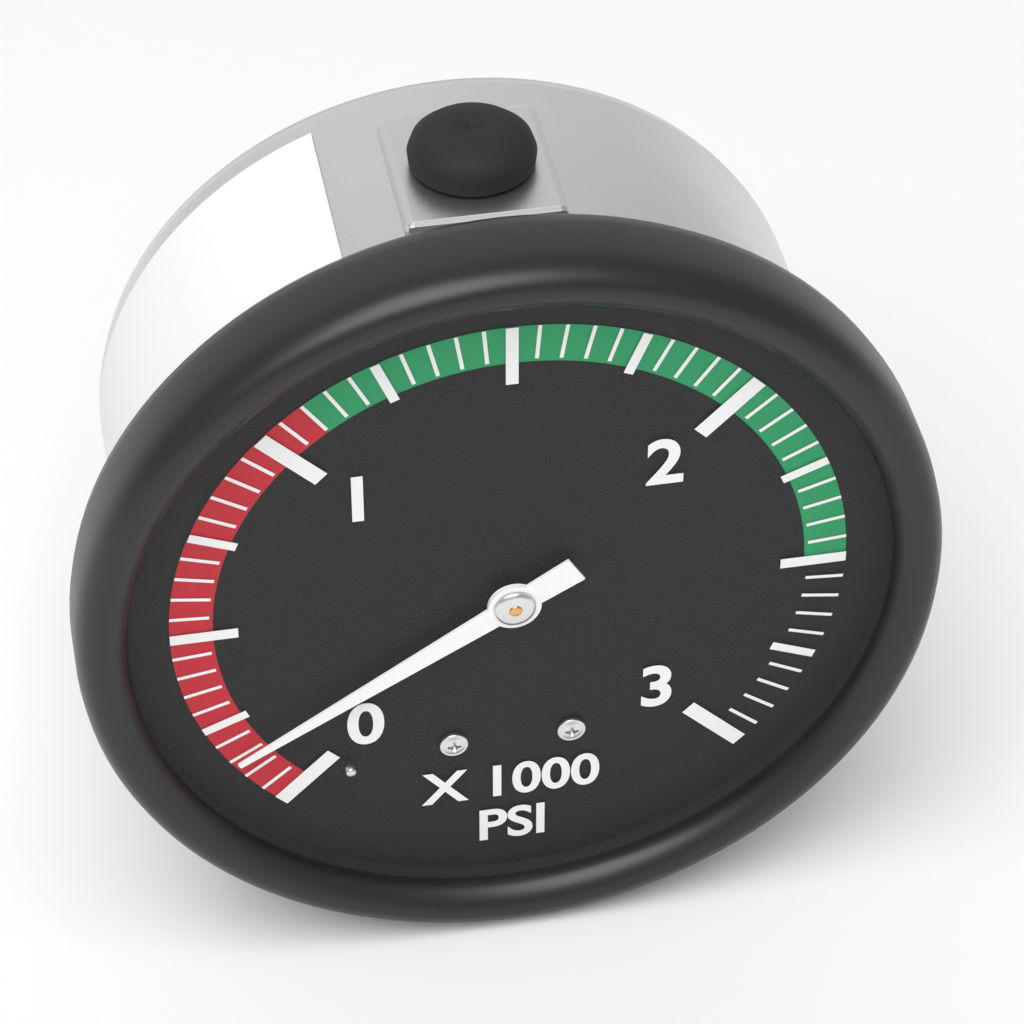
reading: 150 psi
